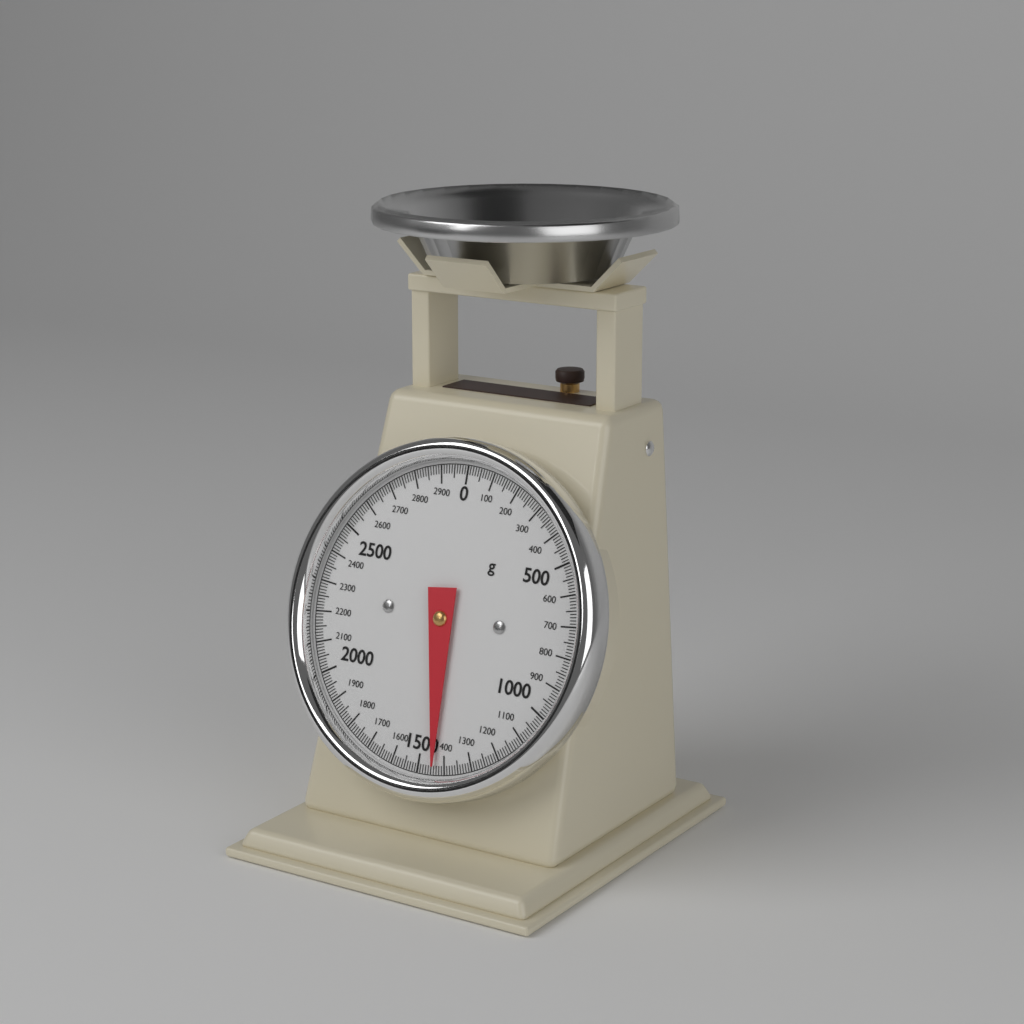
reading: 1440 g
